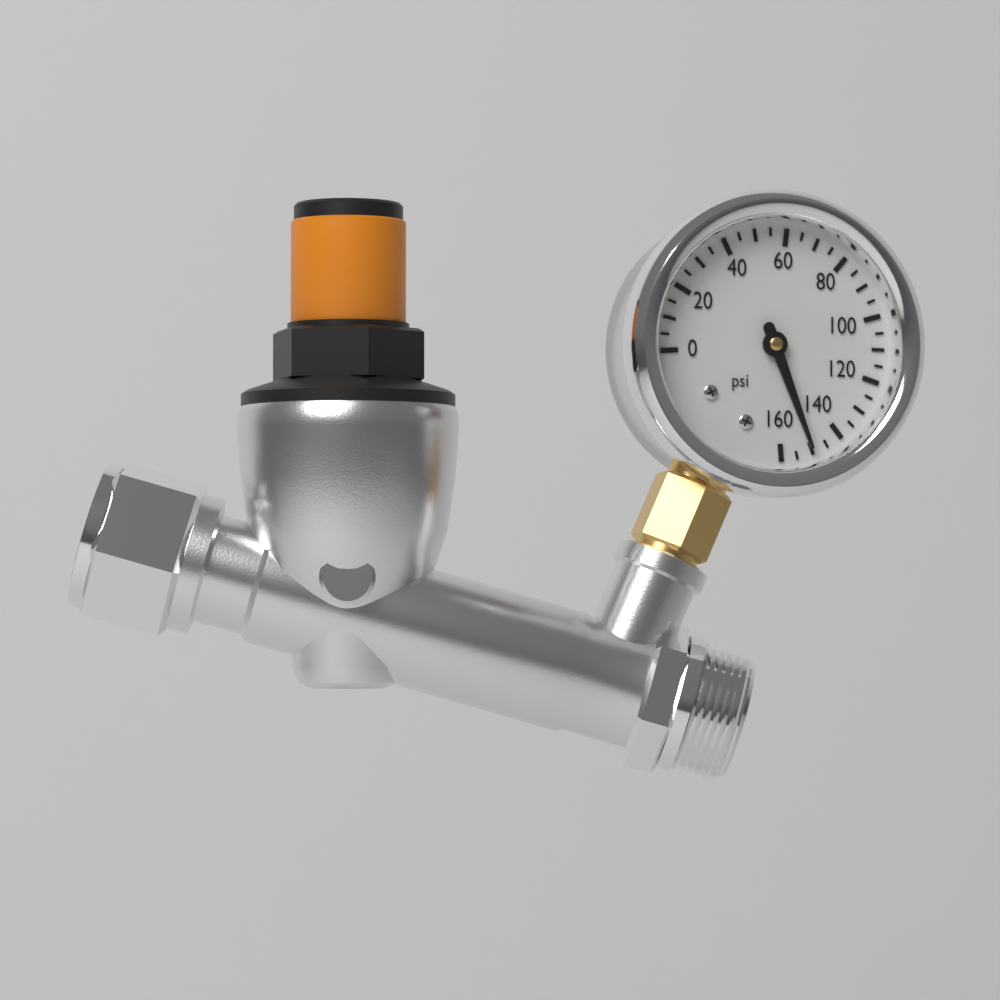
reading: 150 psi
